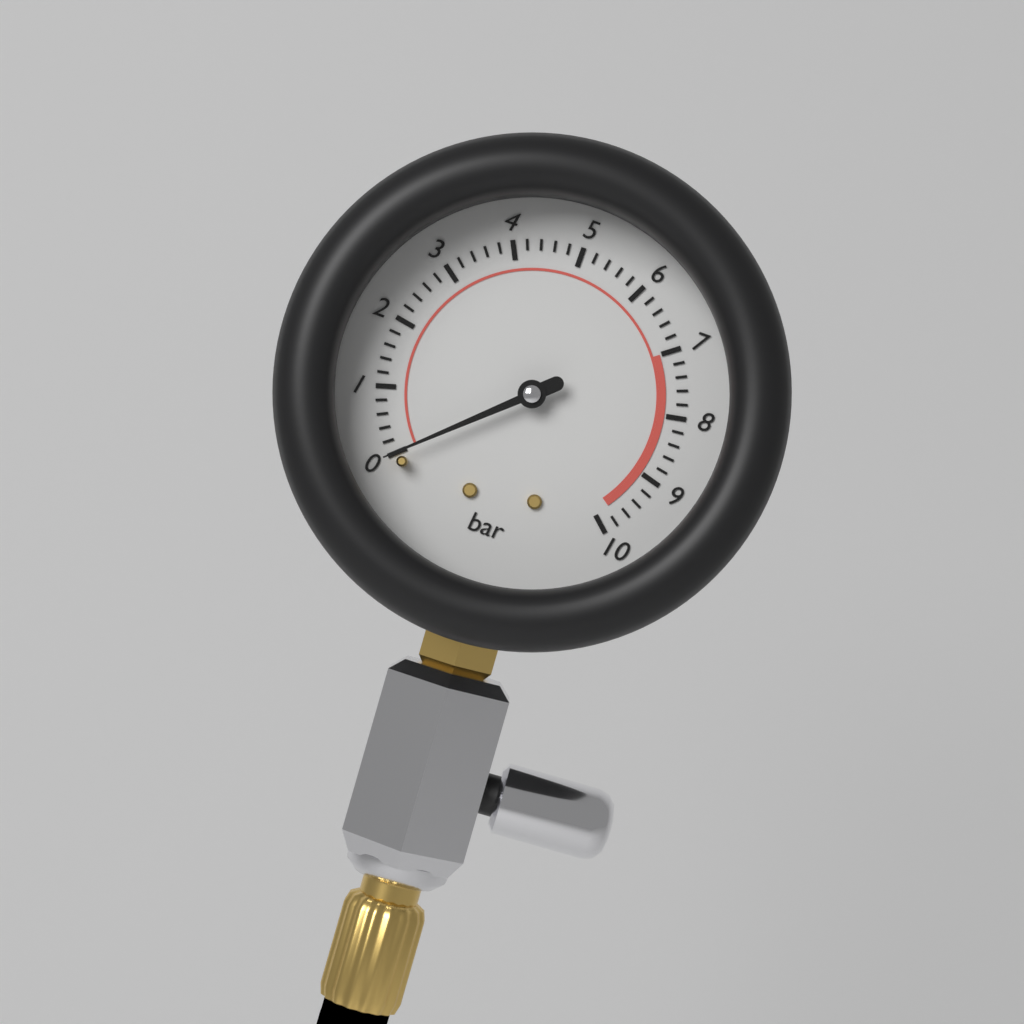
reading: 0.0 bar
